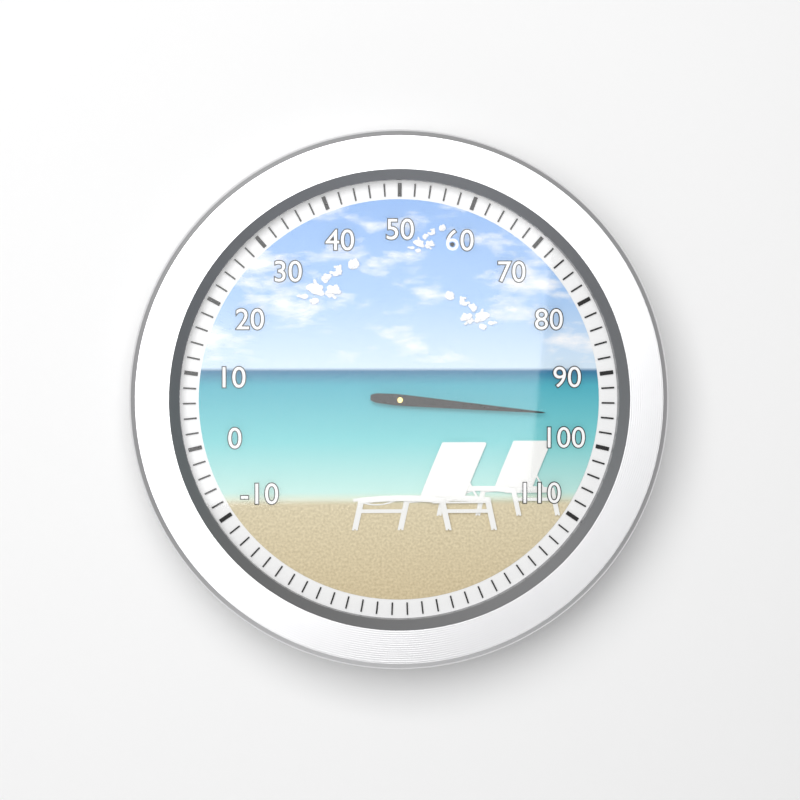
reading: 96 (no unit)
